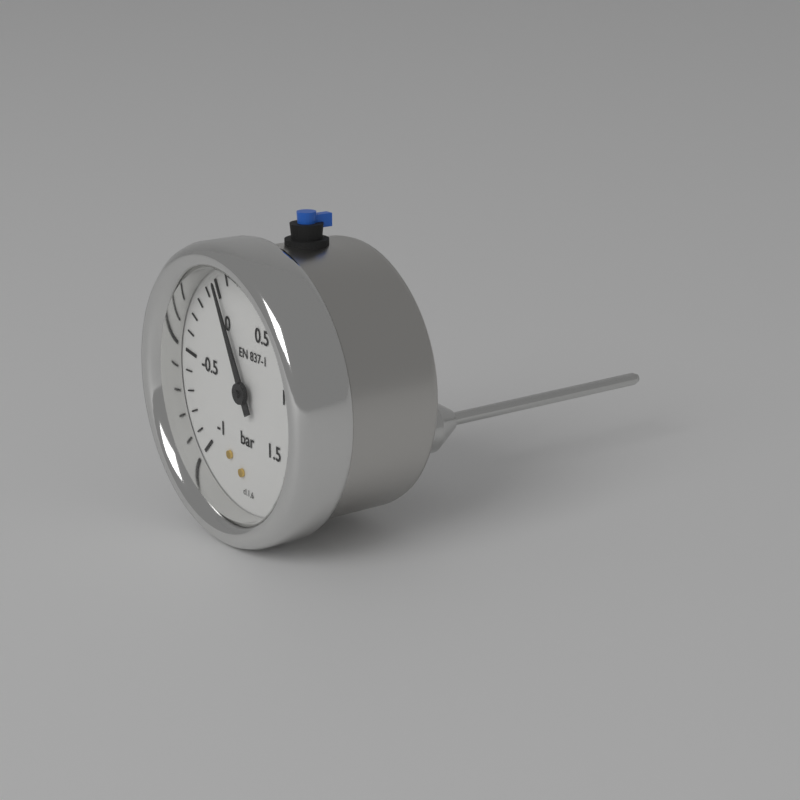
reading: 0.0 bar
